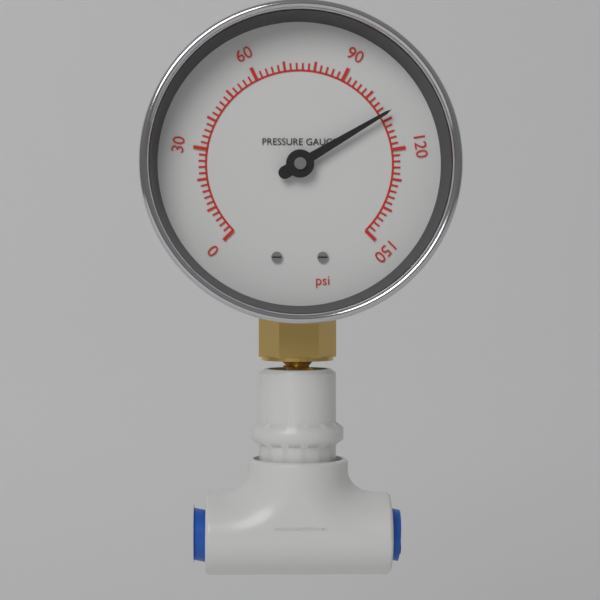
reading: 108 psi
